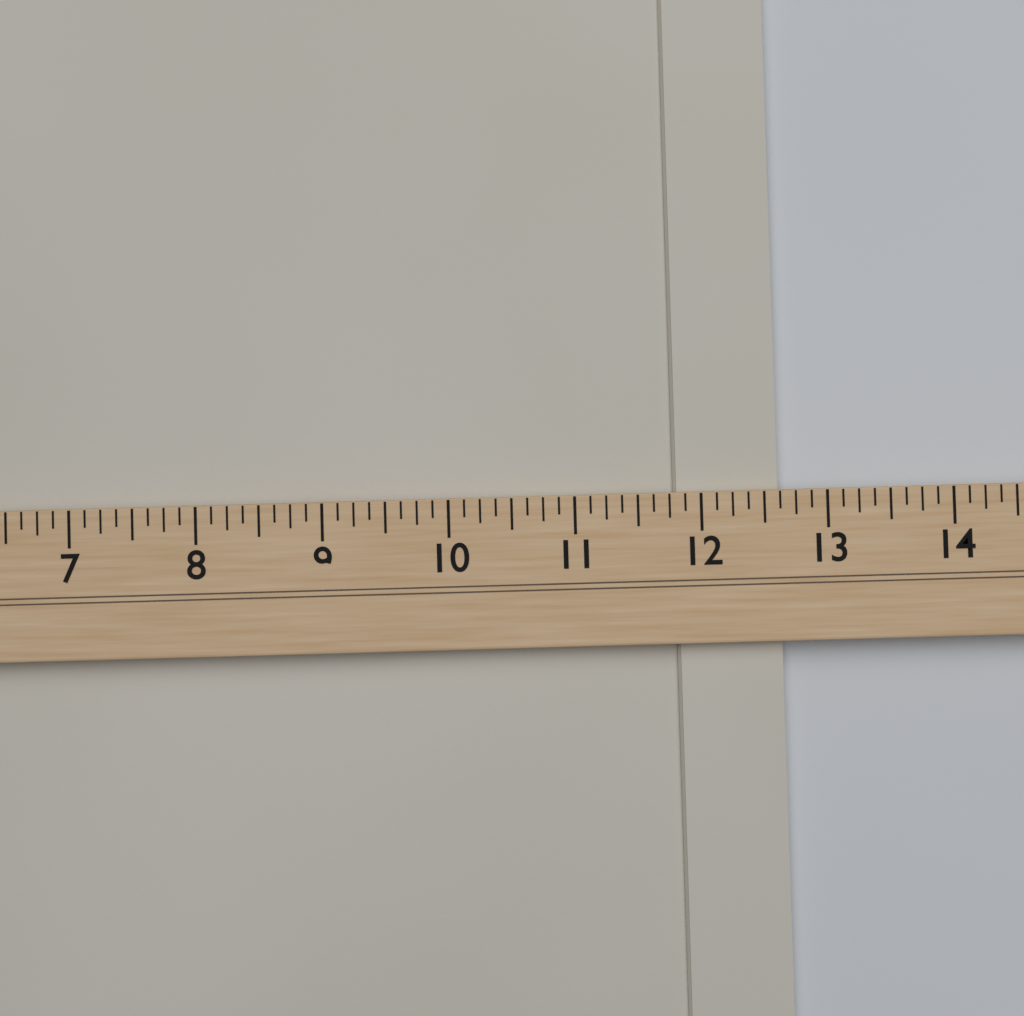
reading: 12.625 (no unit)
